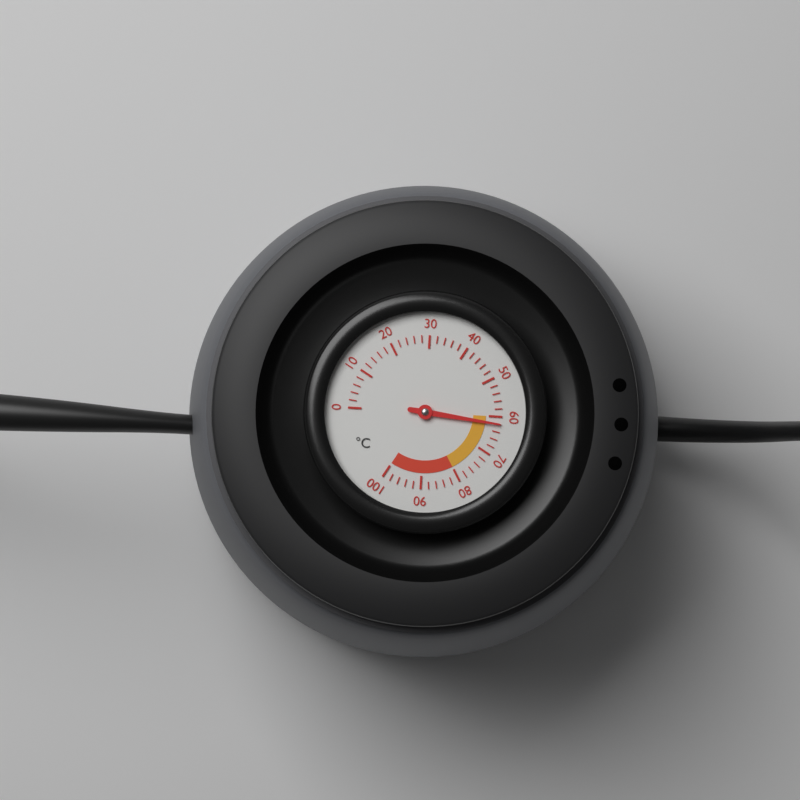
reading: 62 °C
